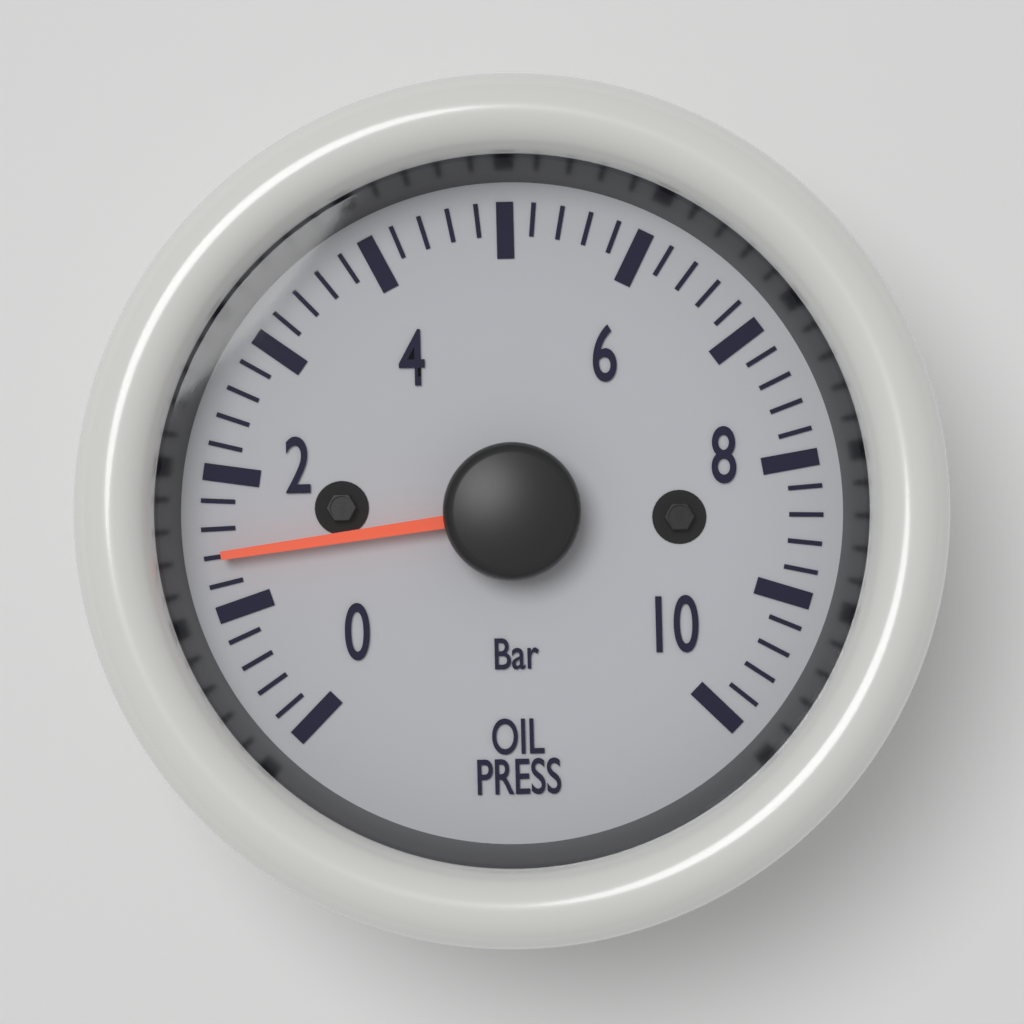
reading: 1.4 bar
